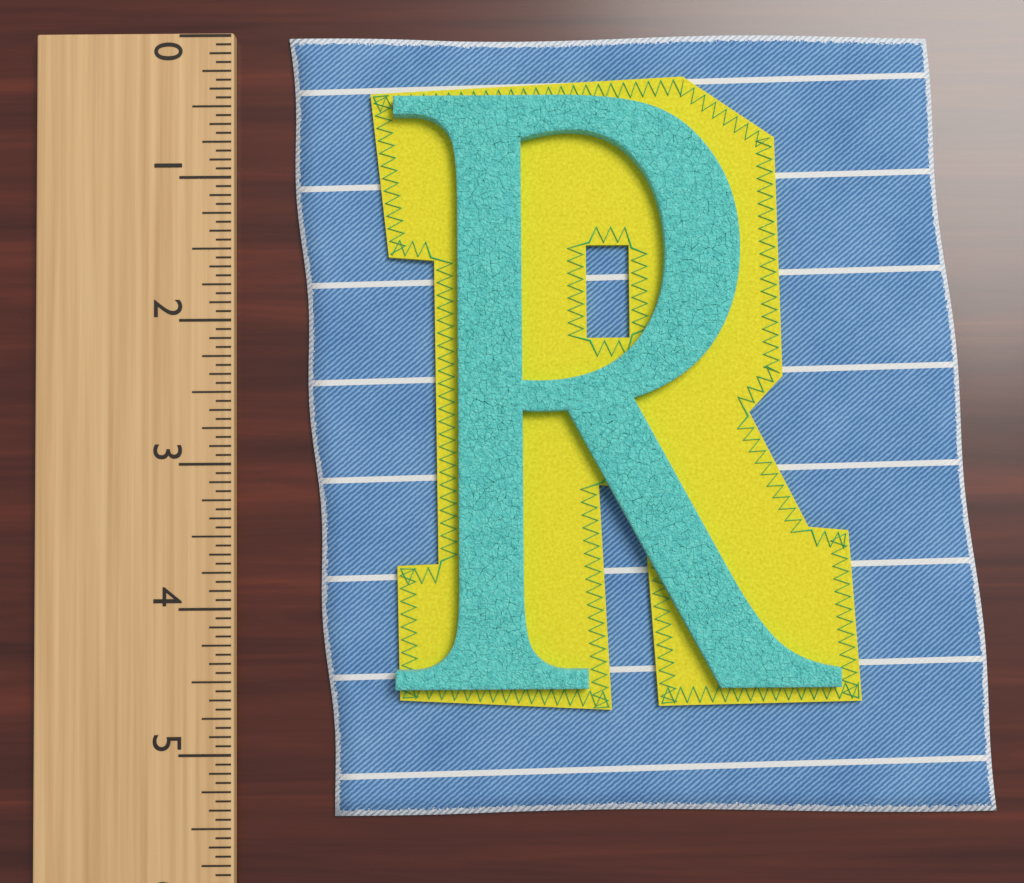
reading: 5.4375 (no unit)
